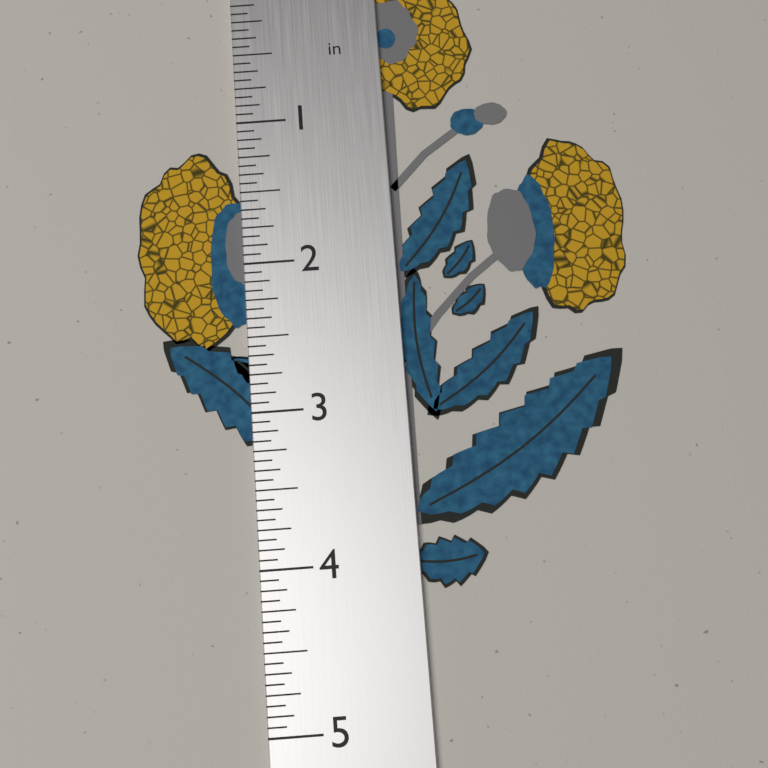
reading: 4.1875 in
